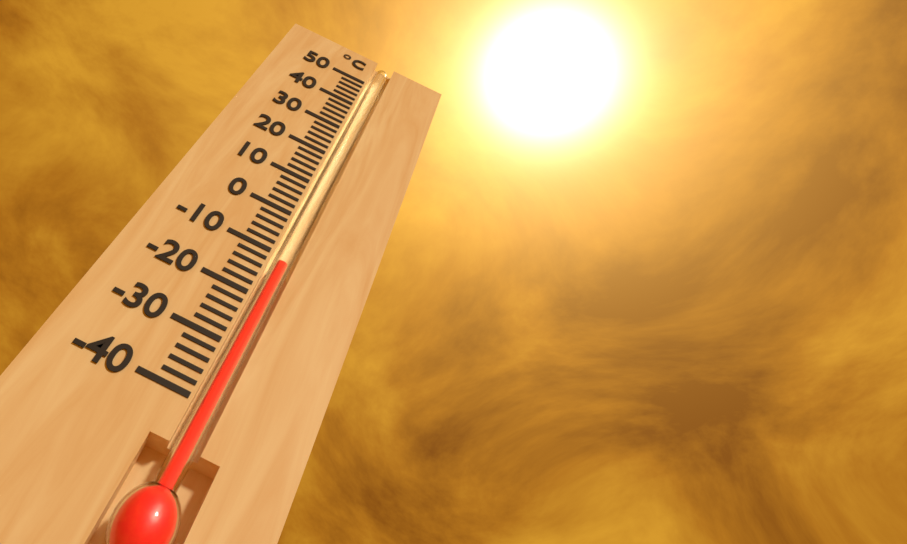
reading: -12 °C
